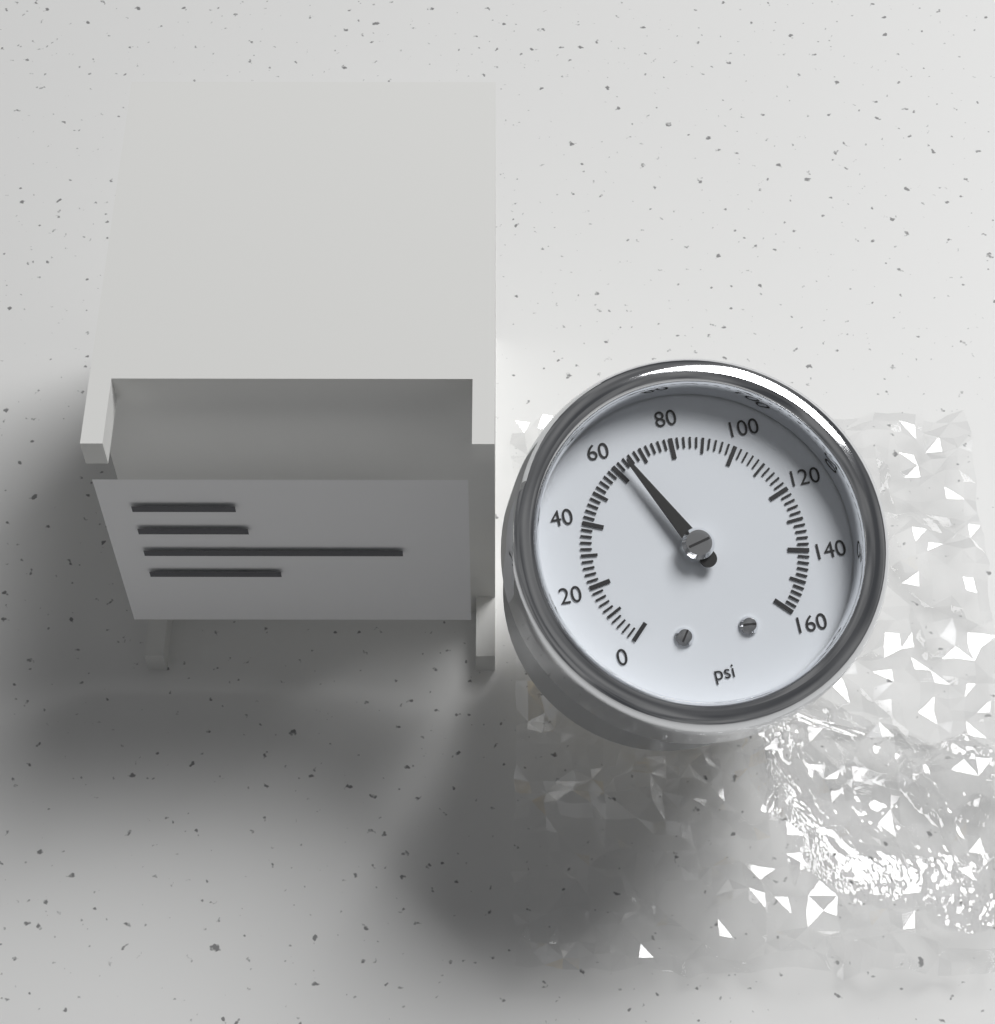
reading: 64 psi
